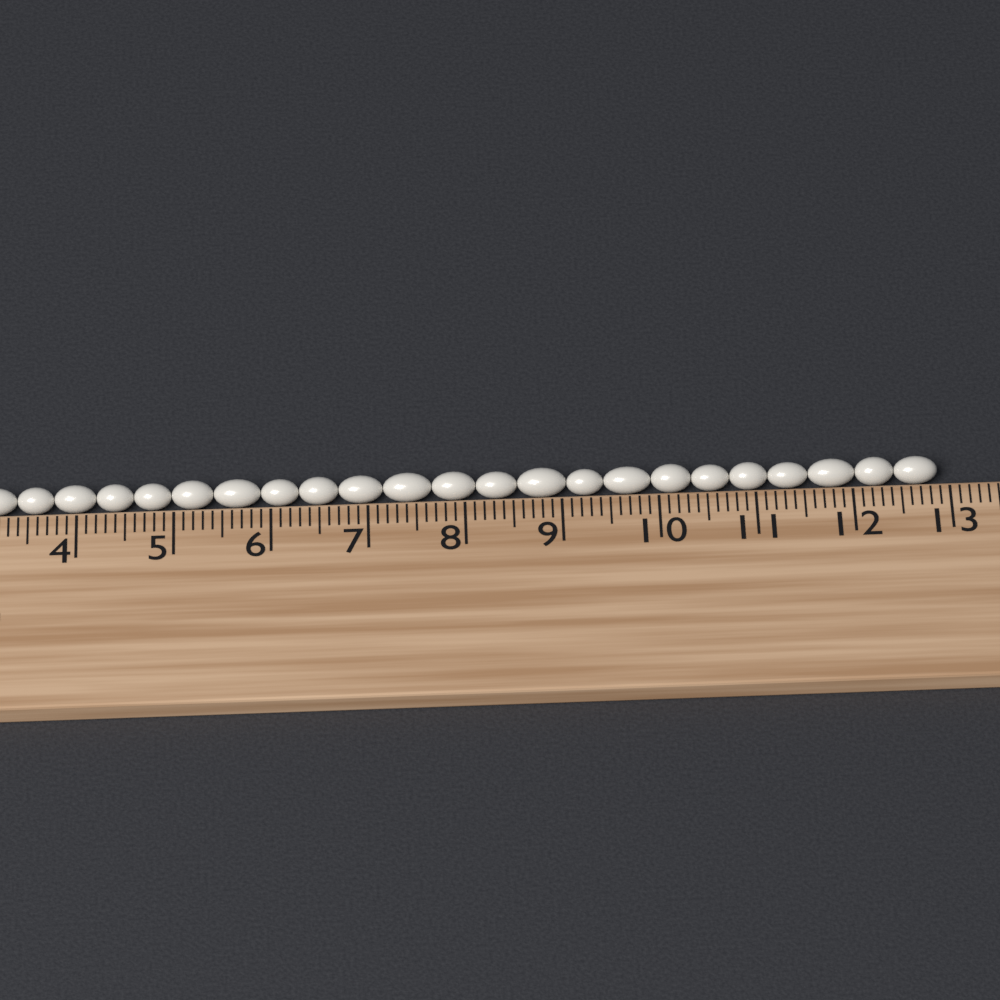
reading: 12.9 cm
